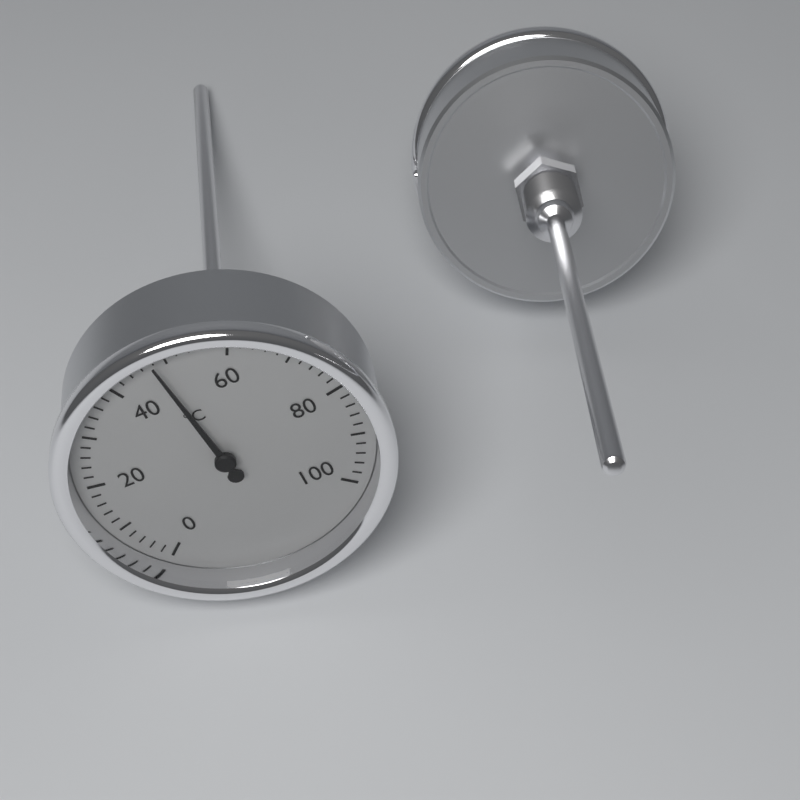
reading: 48 °C
